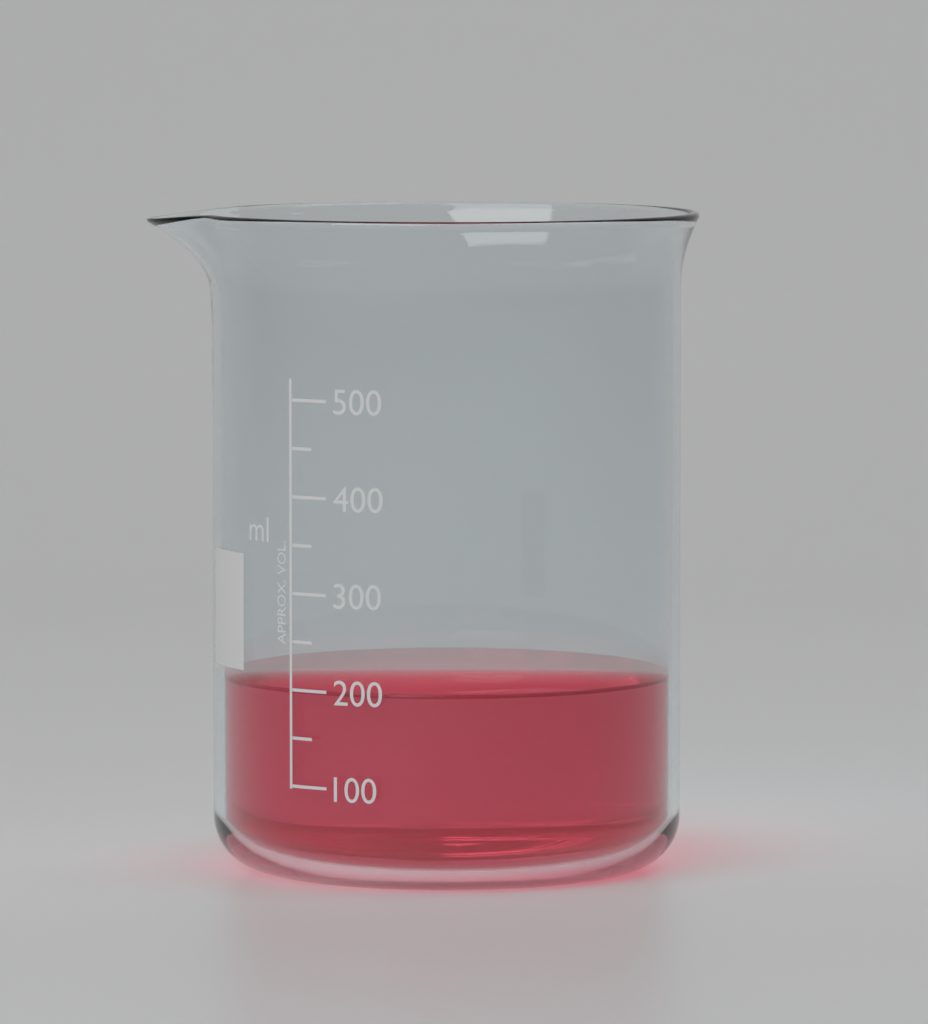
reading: 200 ml
